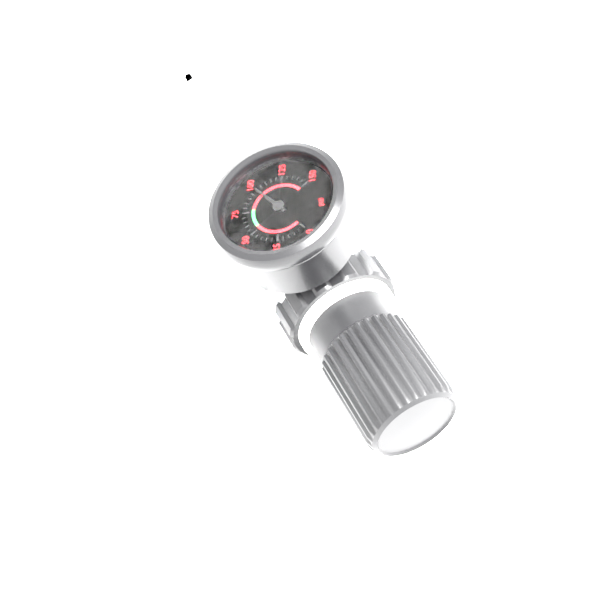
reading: 100 psi
